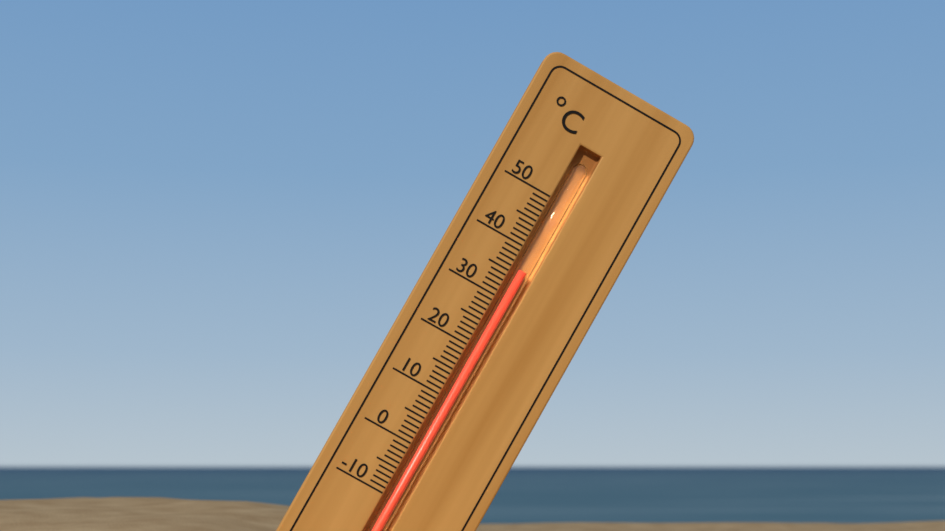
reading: 36 °C
